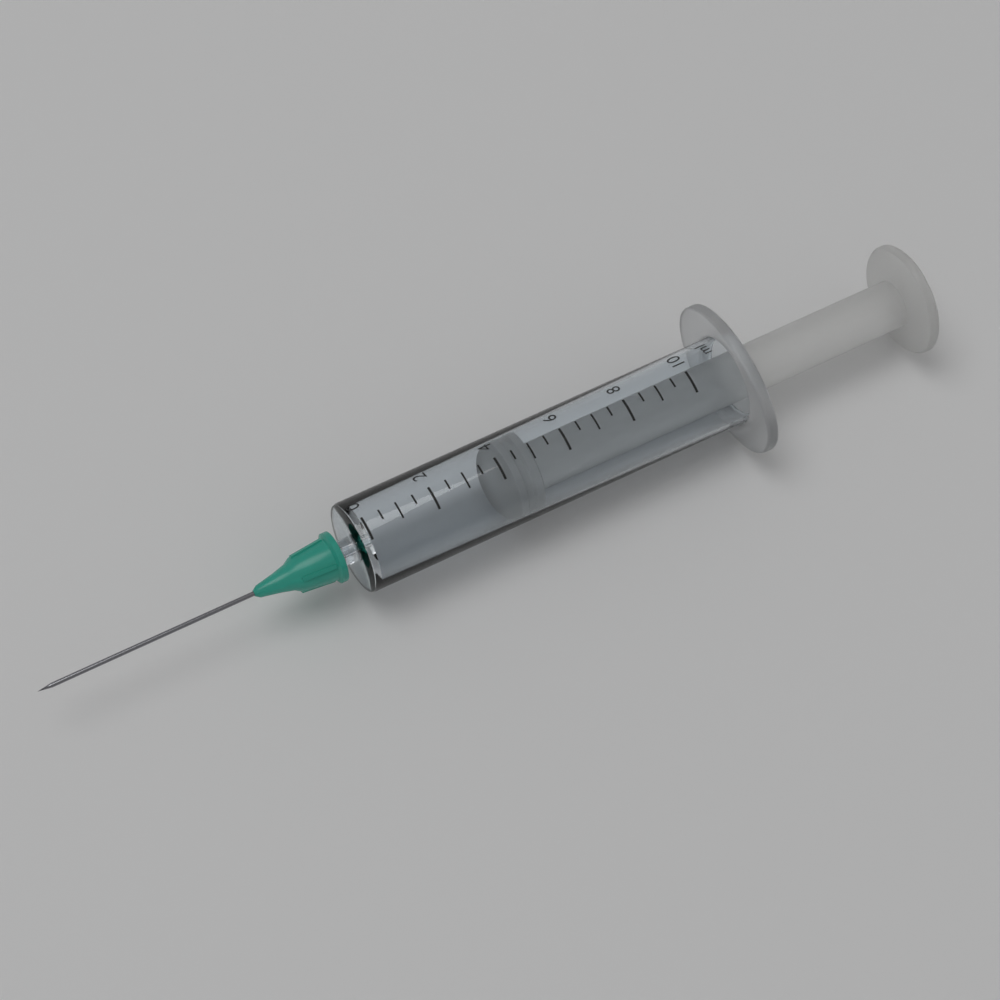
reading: 4.2 ml
